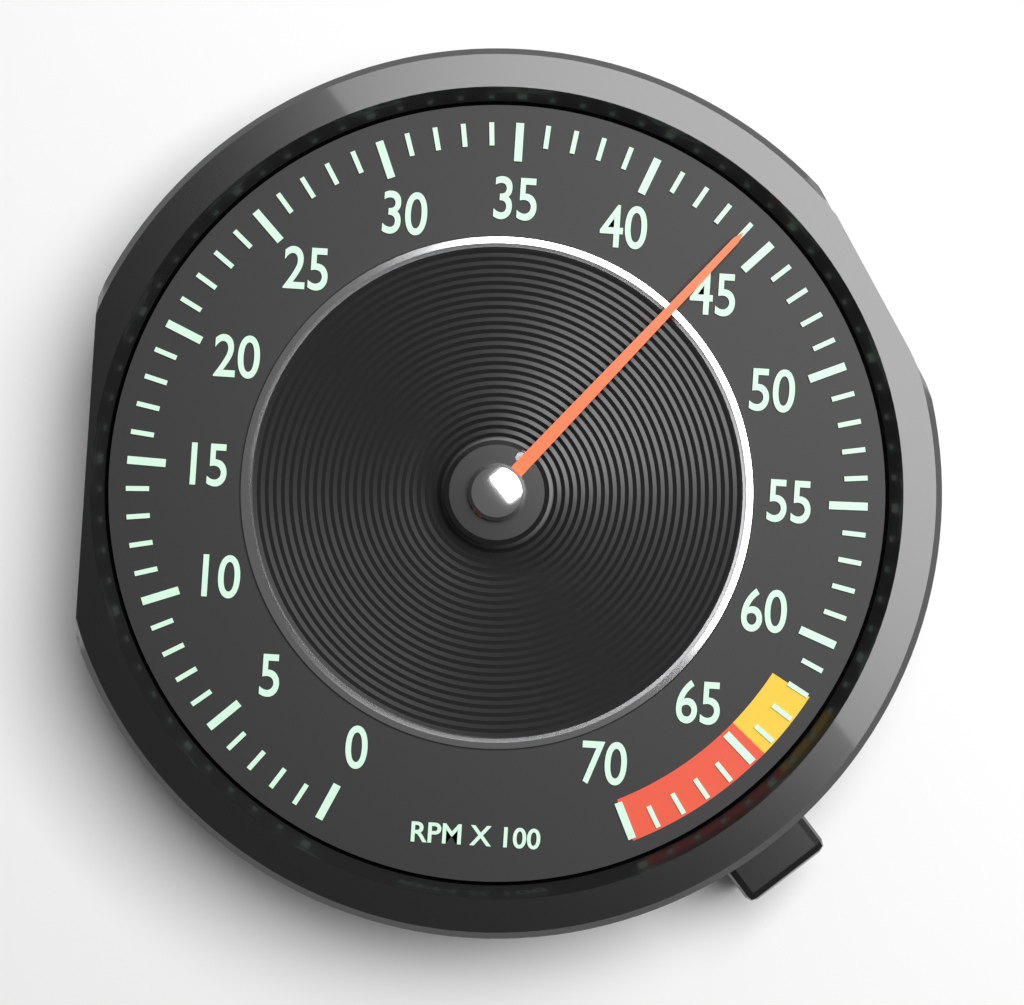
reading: 44 RPM x 100
